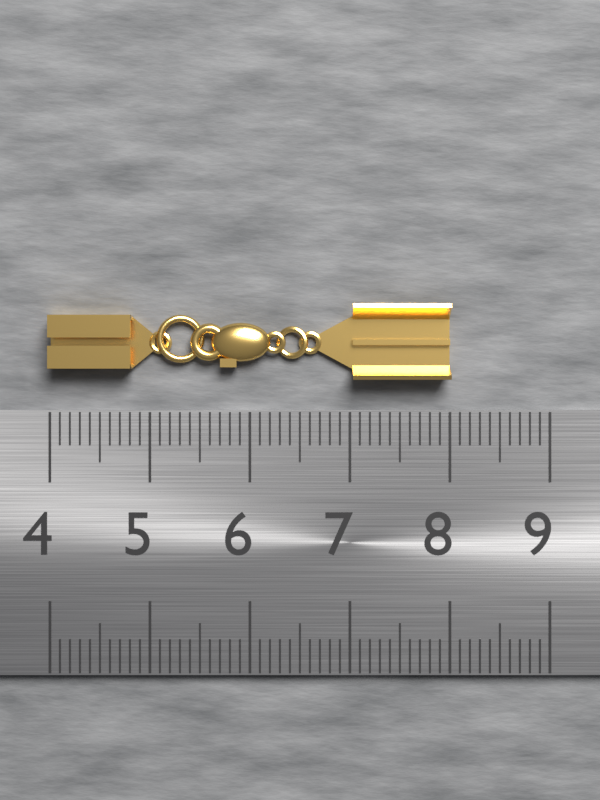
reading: 8.0 (no unit)
